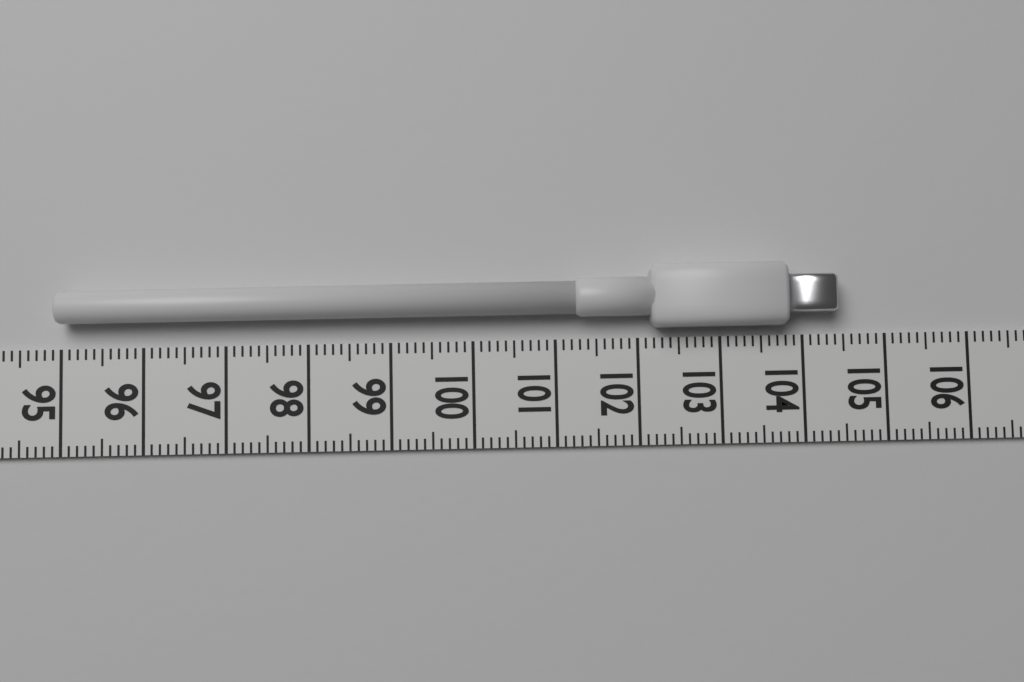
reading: 104.4 (no unit)
